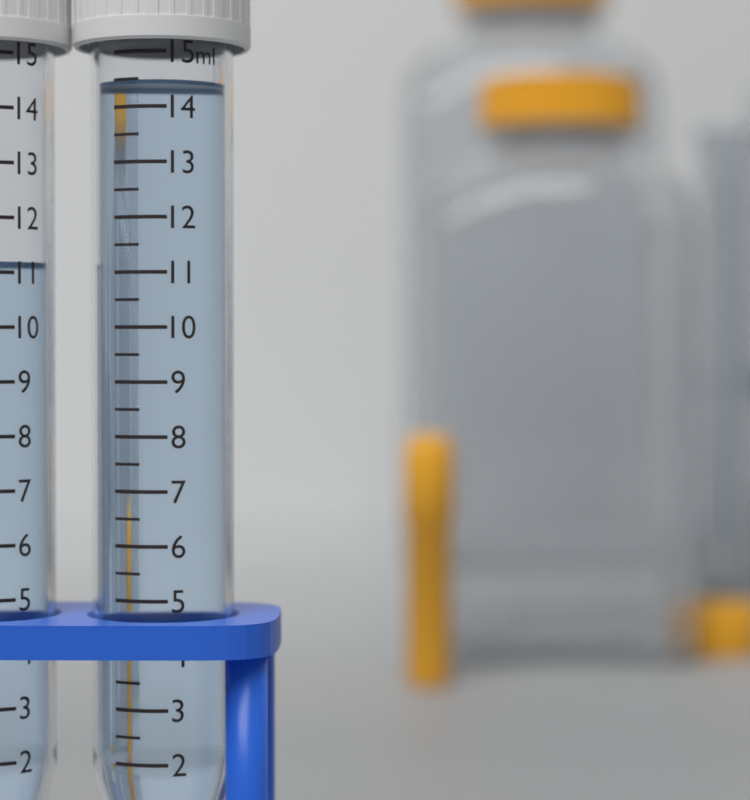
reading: 14.5 ml
